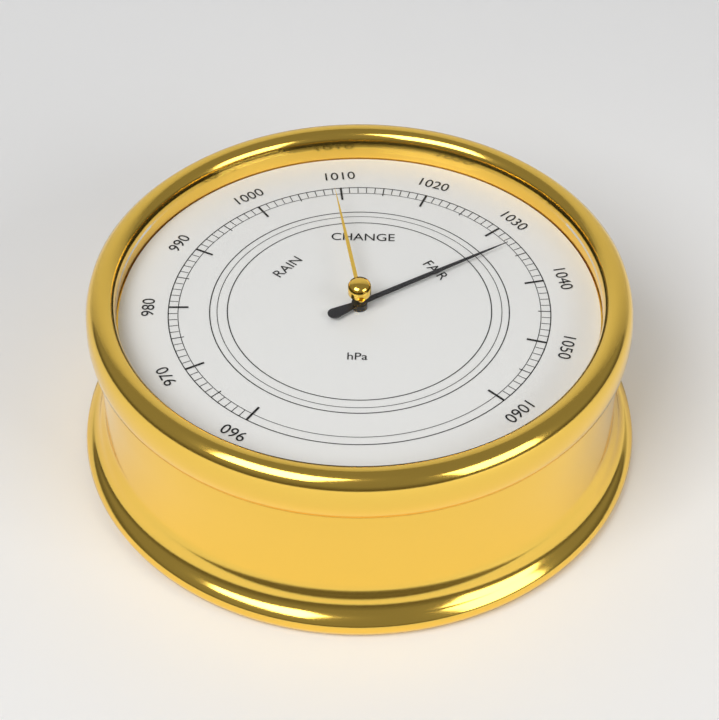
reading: 1033 hPa
